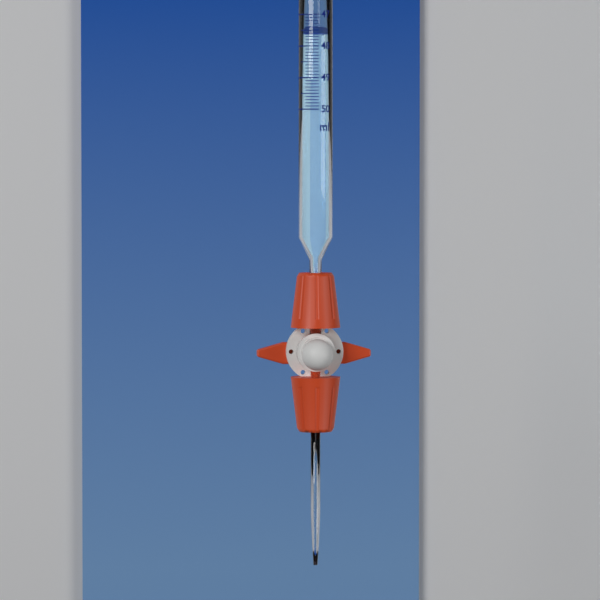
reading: 47.6 ml
